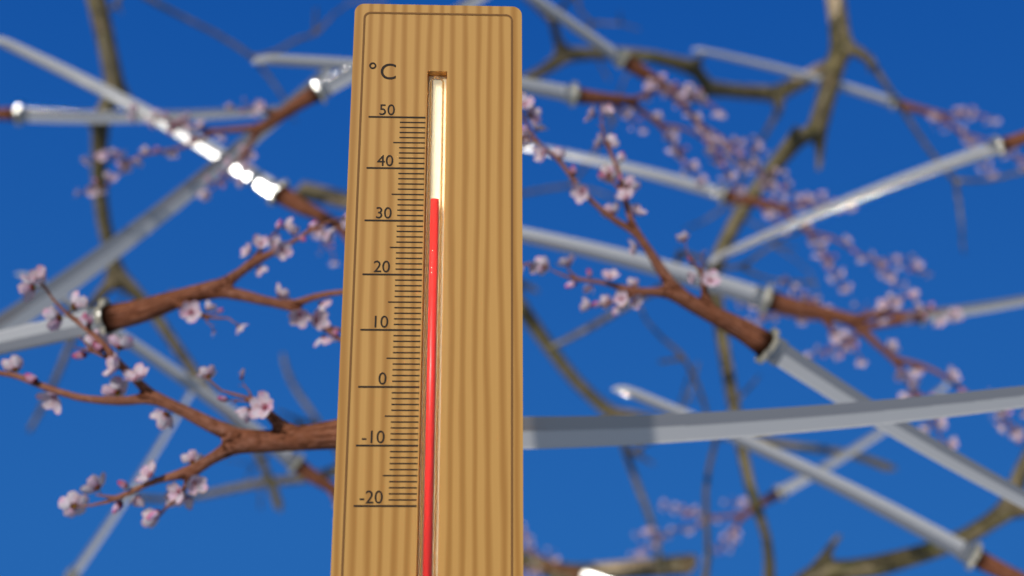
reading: 34 °C
